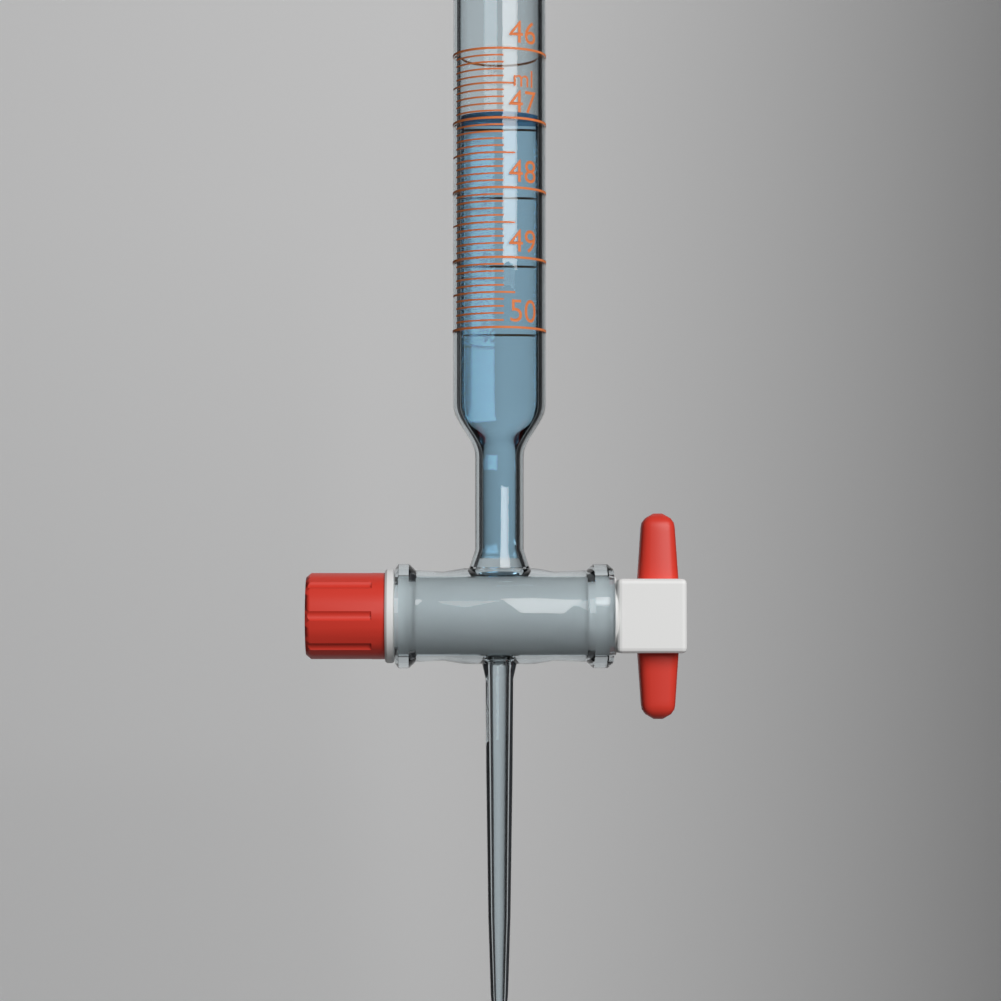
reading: 46.9 ml
